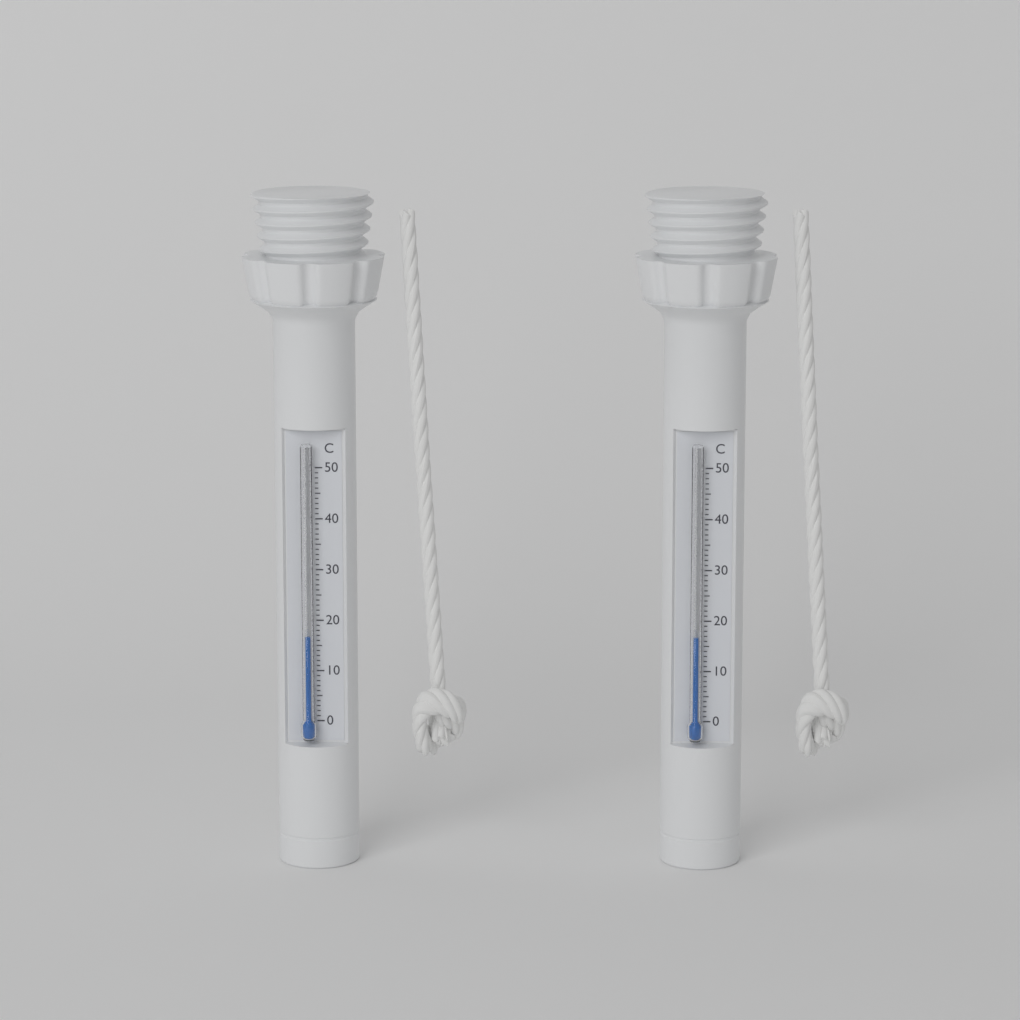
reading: 17 °C
